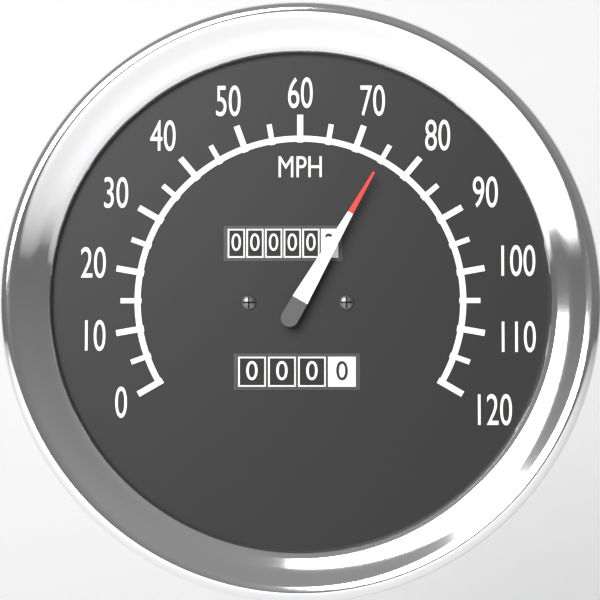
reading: 75 MPH
